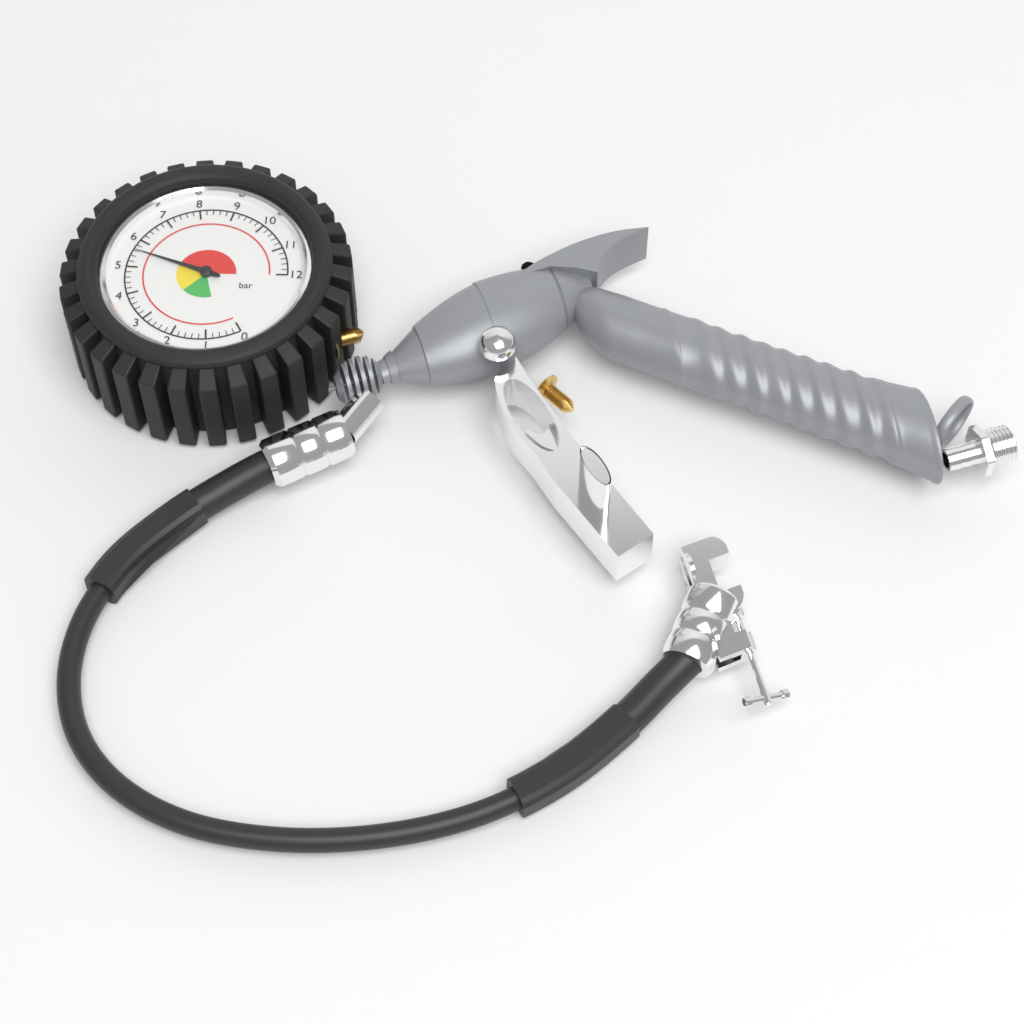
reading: 5.6 bar
